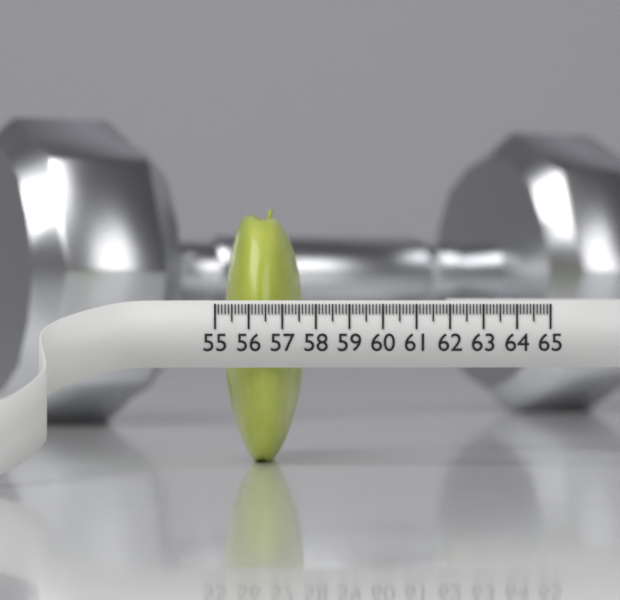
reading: 57.5 (no unit)
